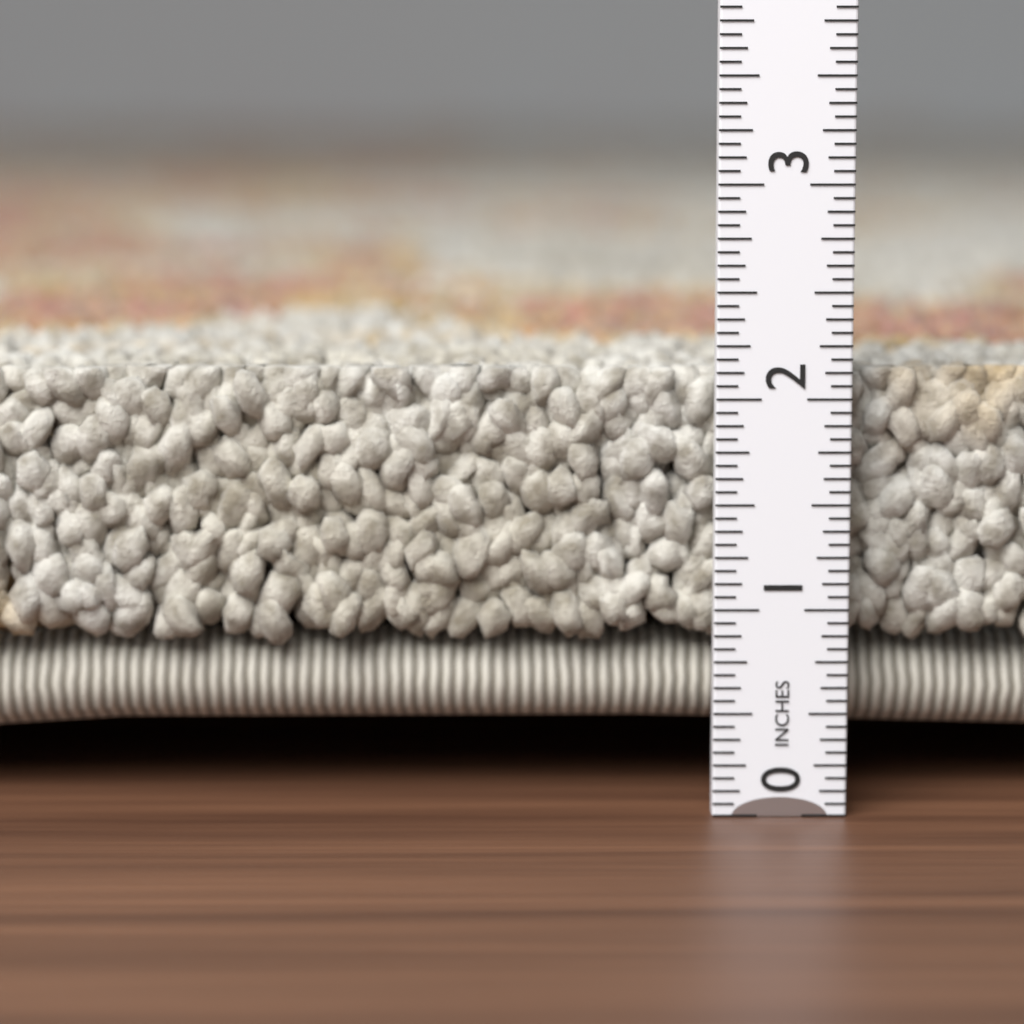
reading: 2.1250 in
